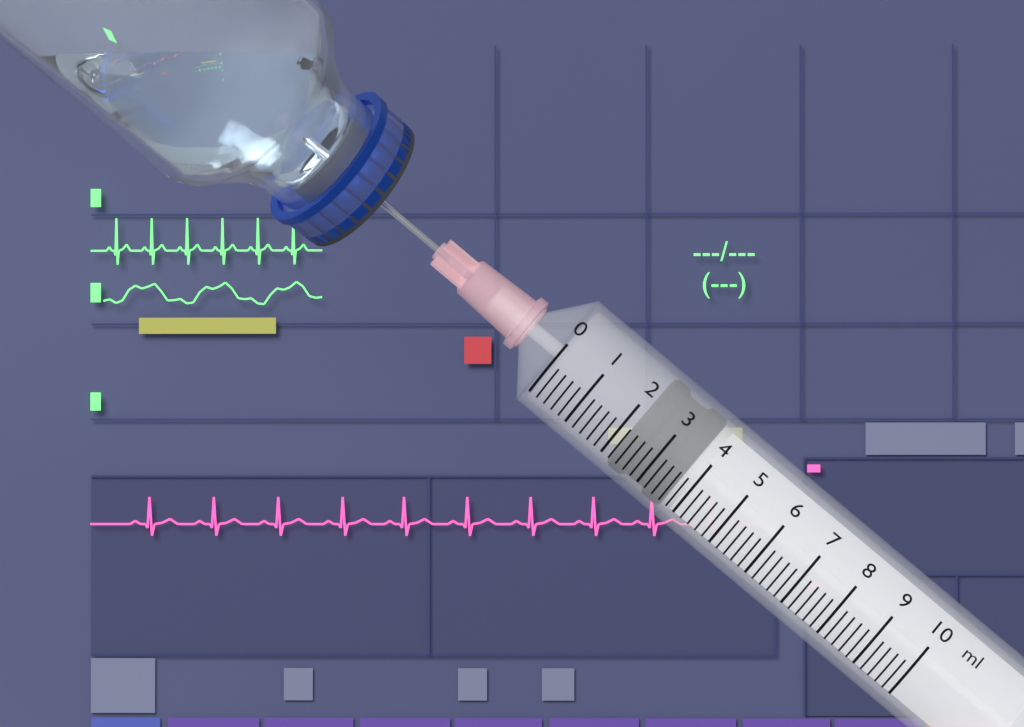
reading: 2.2 ml
